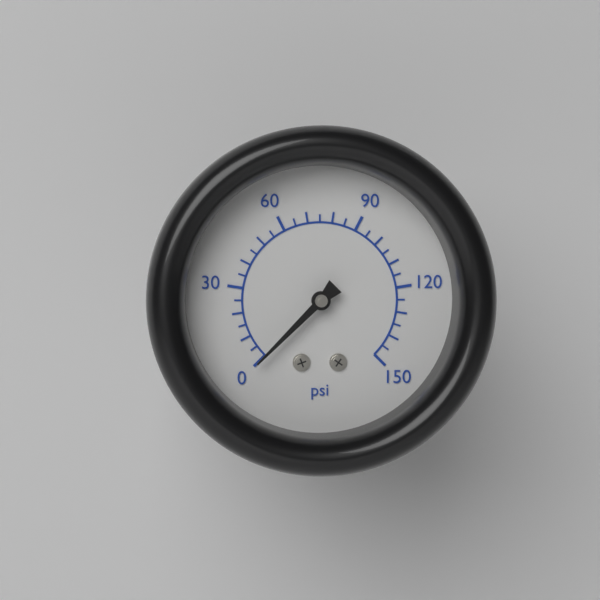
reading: 0 psi
